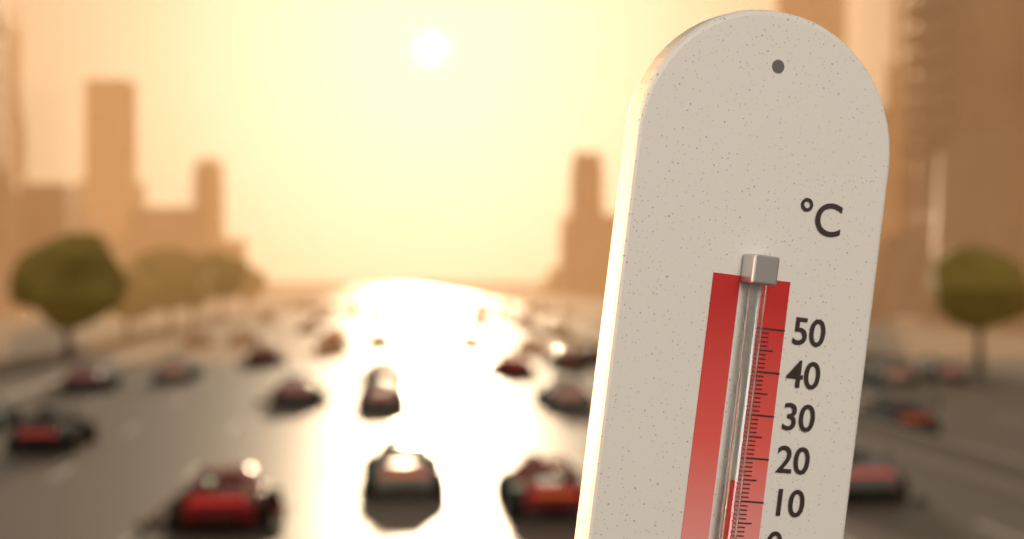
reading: 15 °C
